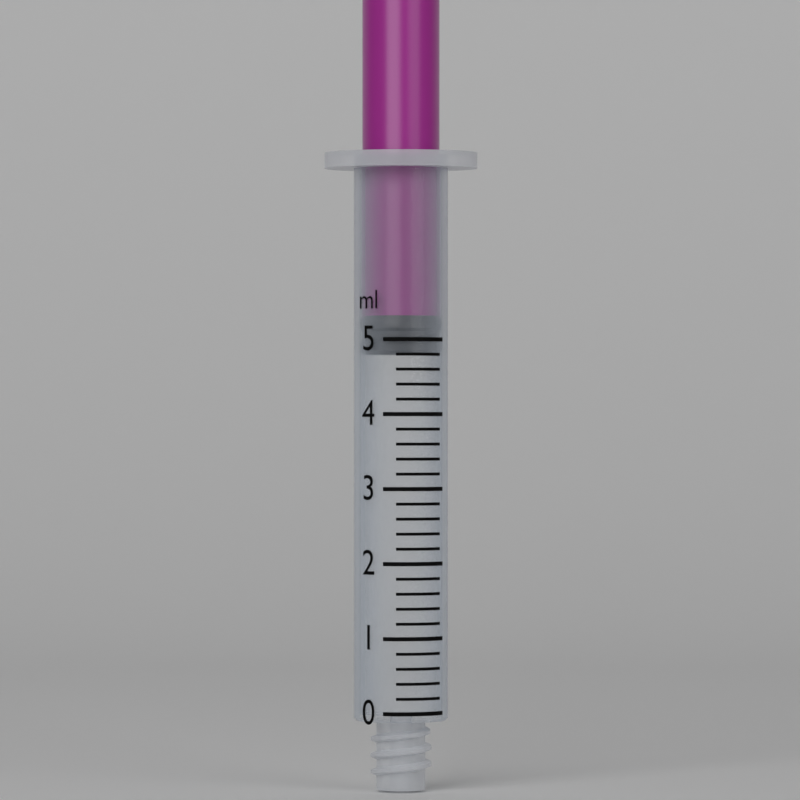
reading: 4.8 ml
